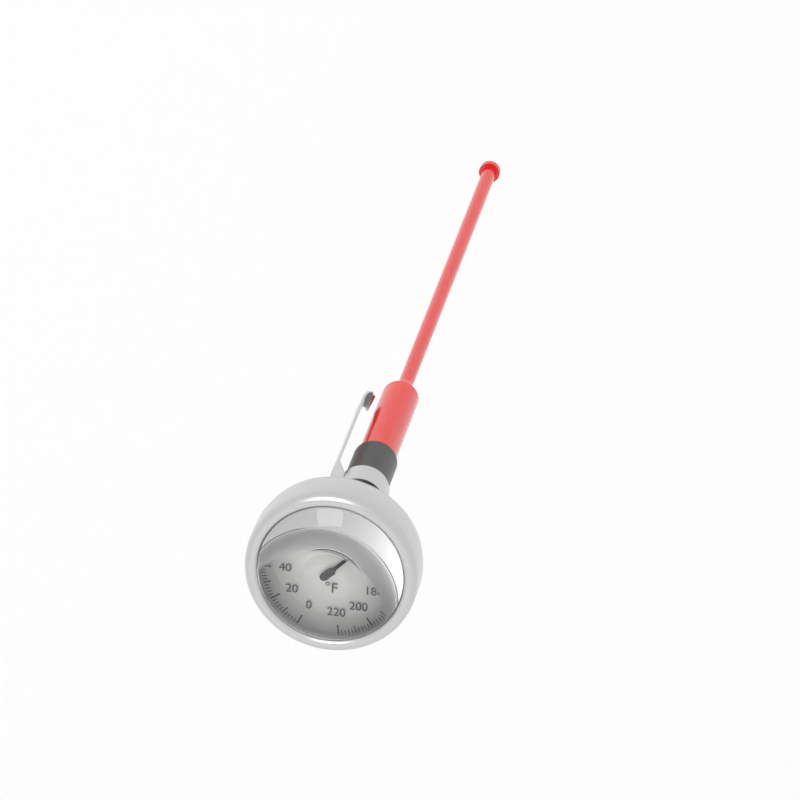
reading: 134 °F
